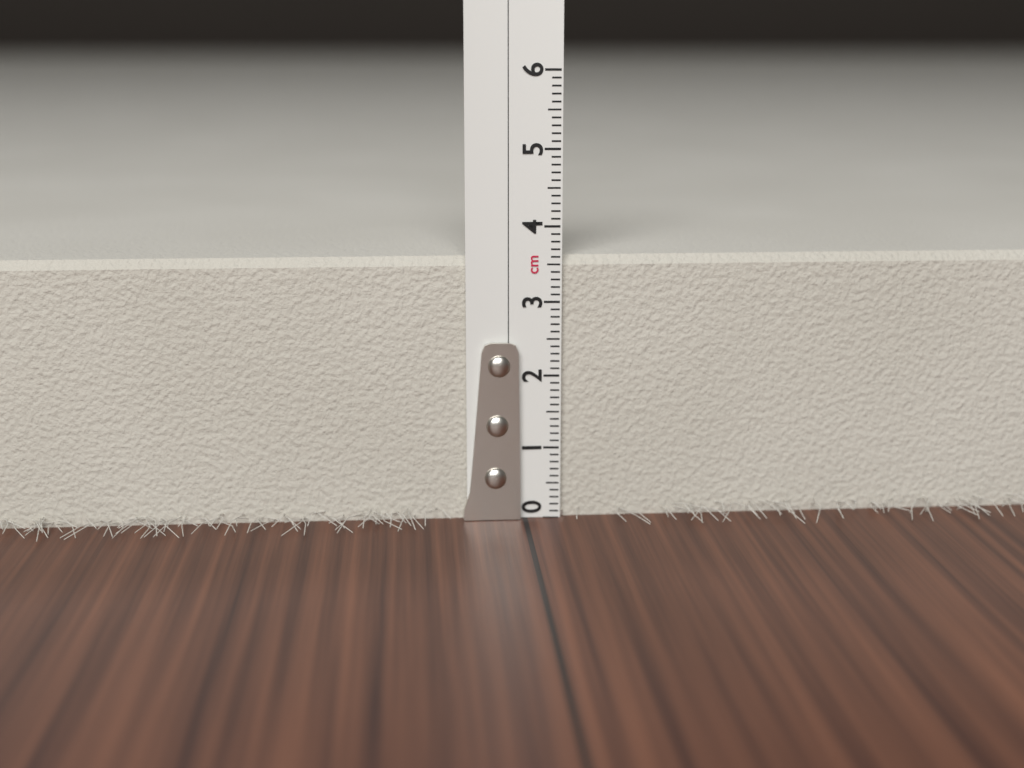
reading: 3.6 cm
